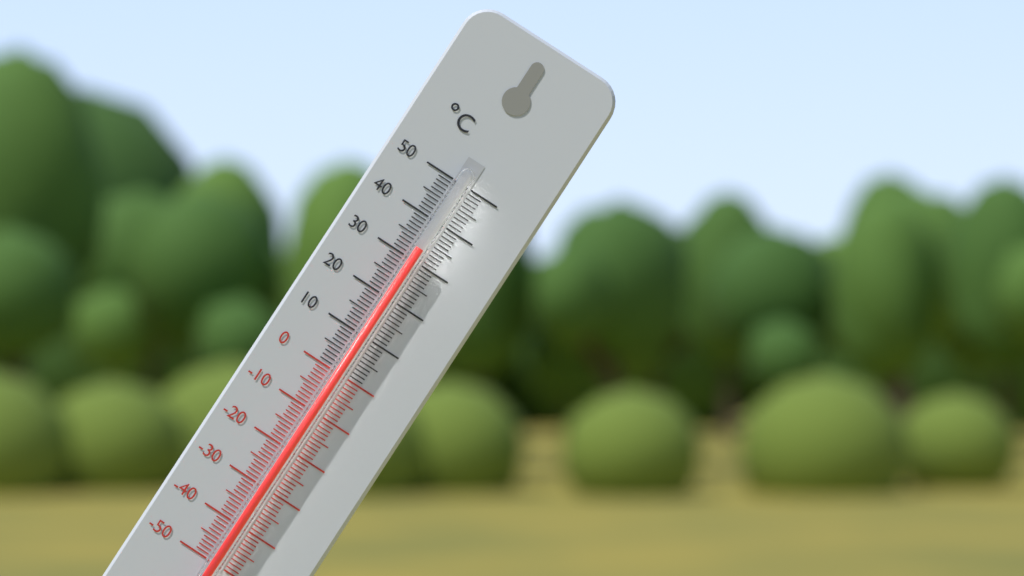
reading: 33 °C
